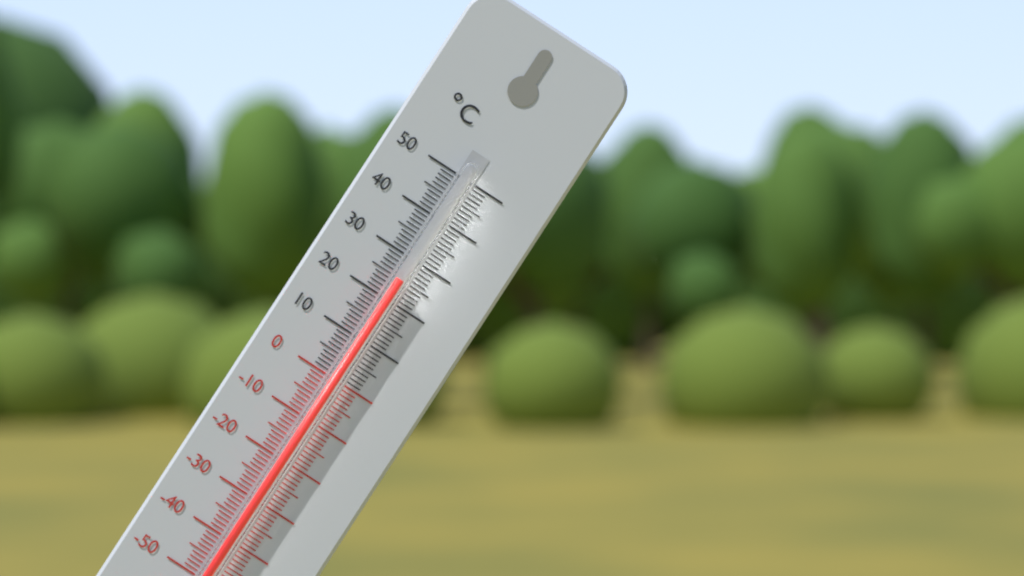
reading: 25 °C
